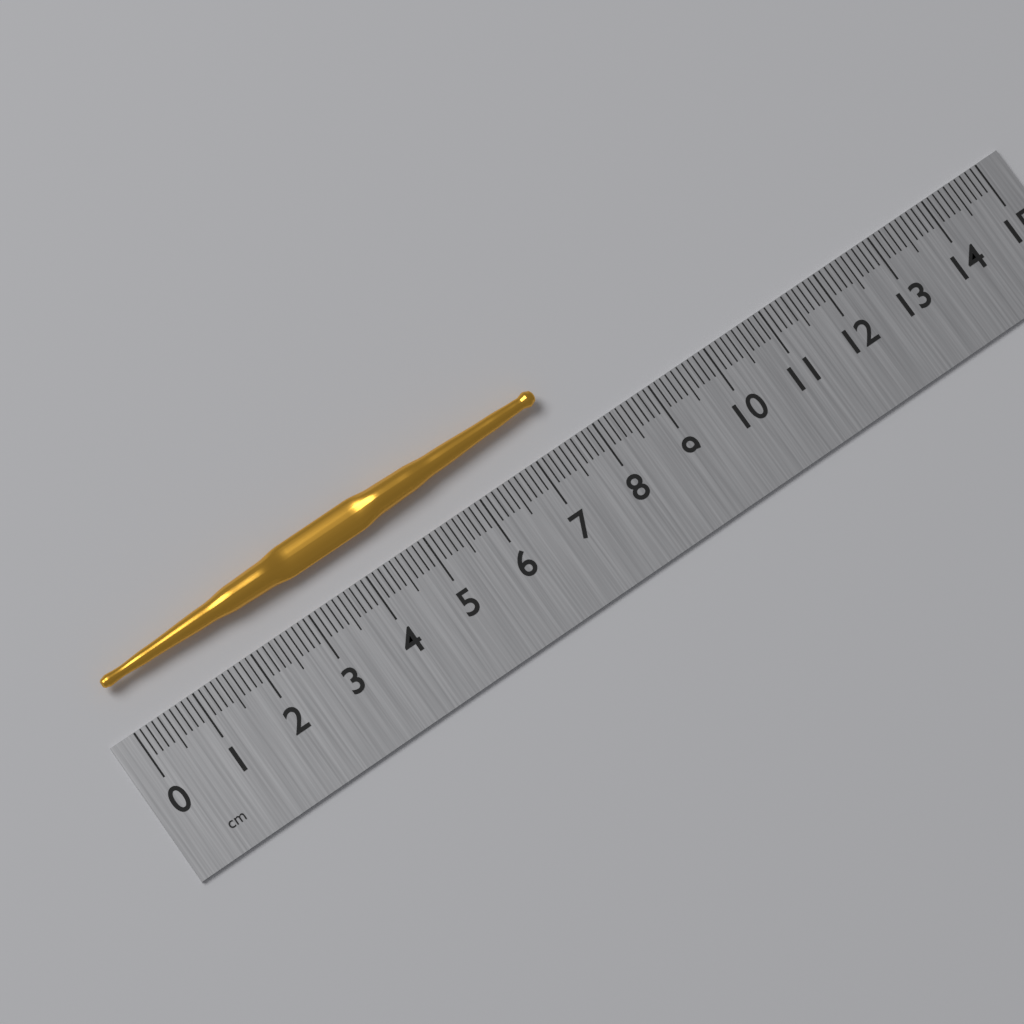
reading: 7.5 cm
